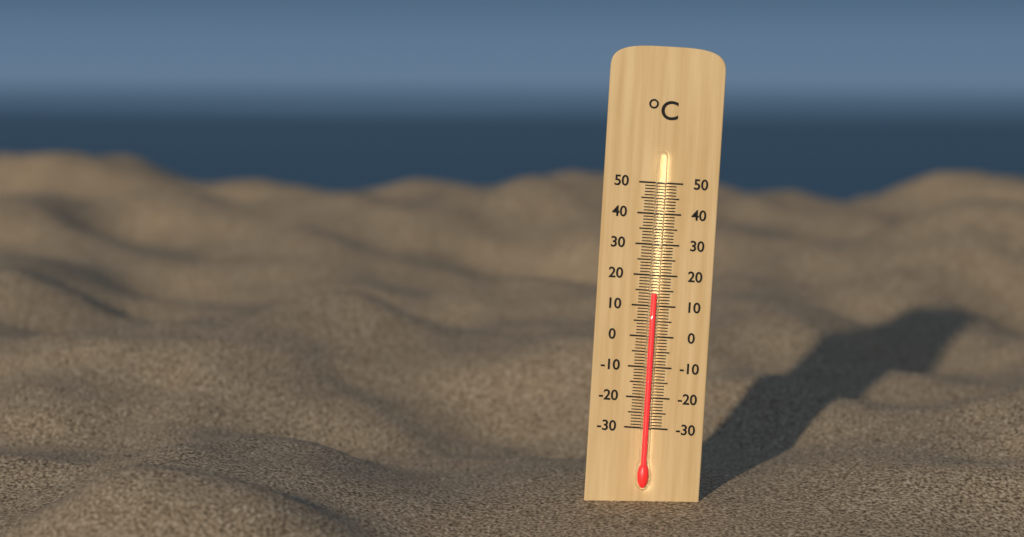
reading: 14 °C
